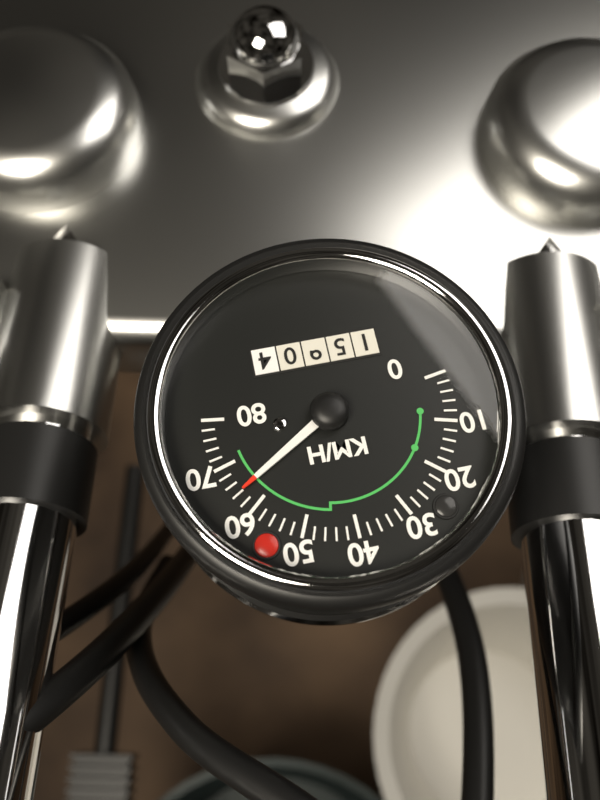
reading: 64 km/h
